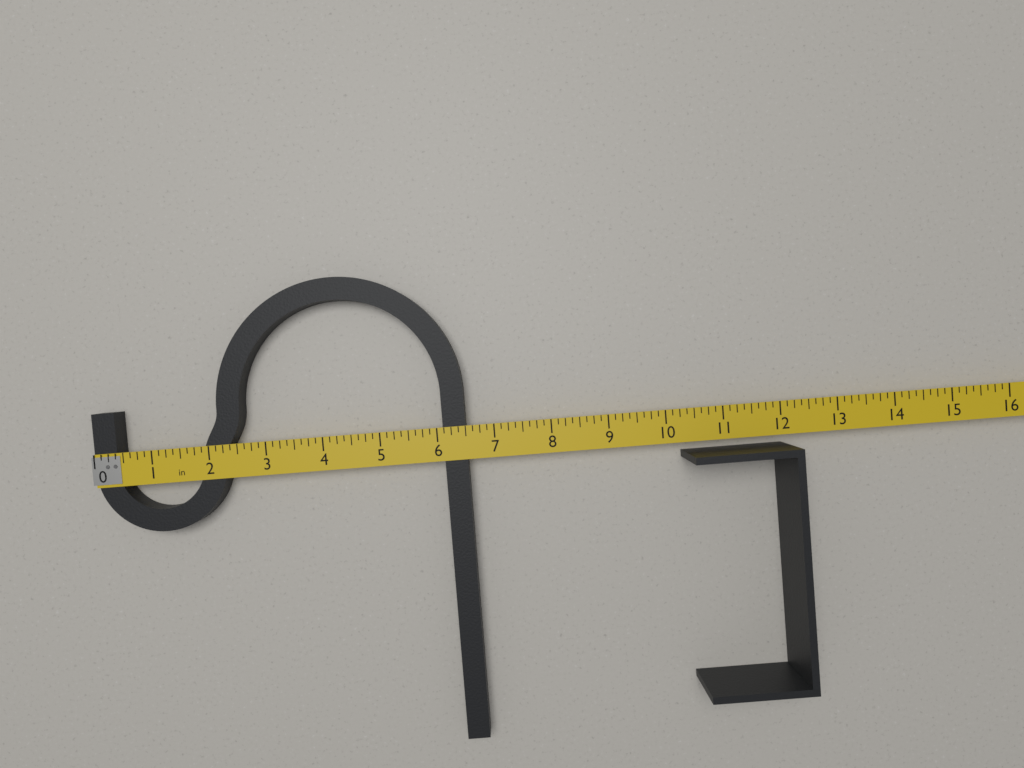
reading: 6.500 in
